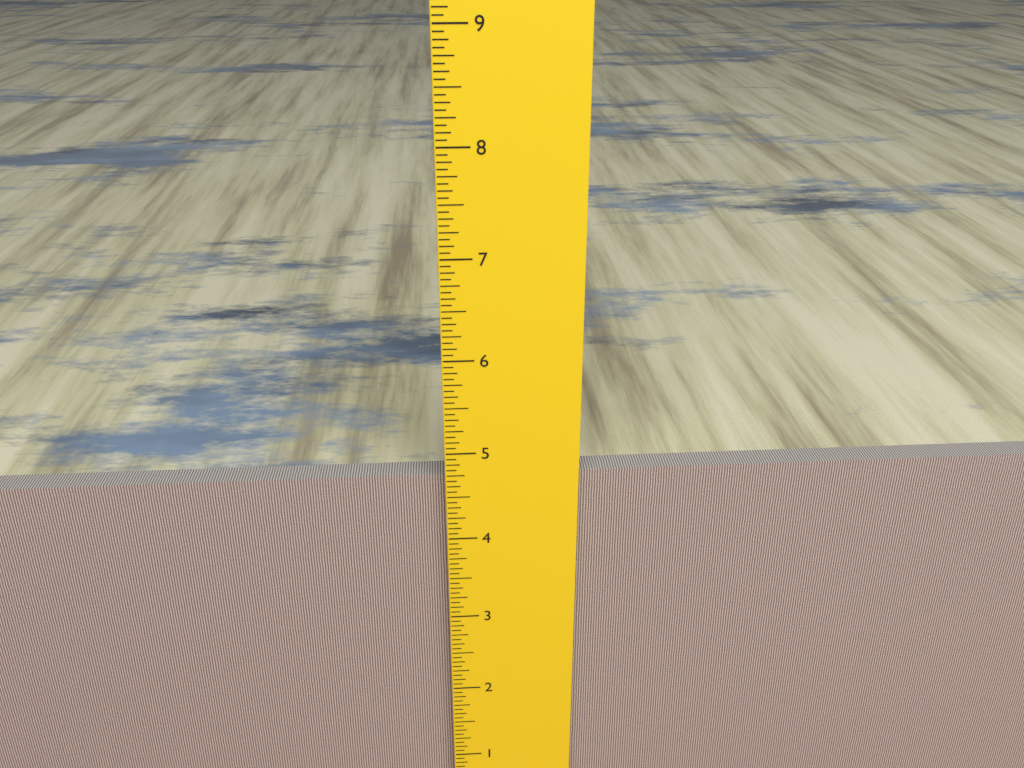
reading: 4.6875 inch
